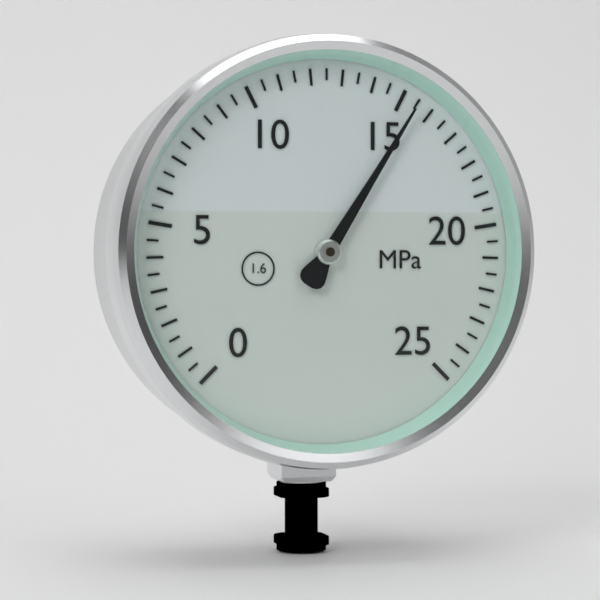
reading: 15.5 MPa
